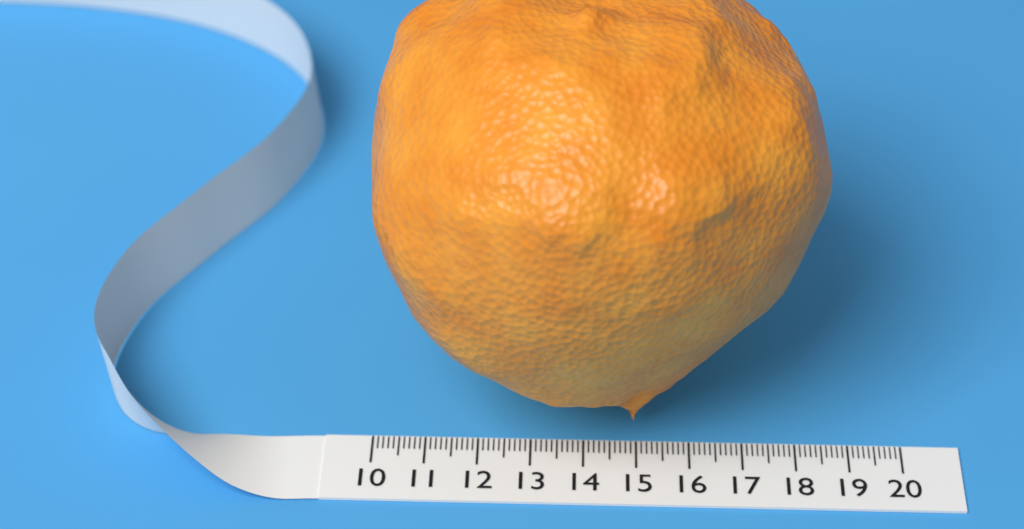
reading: 18.4 (no unit)
